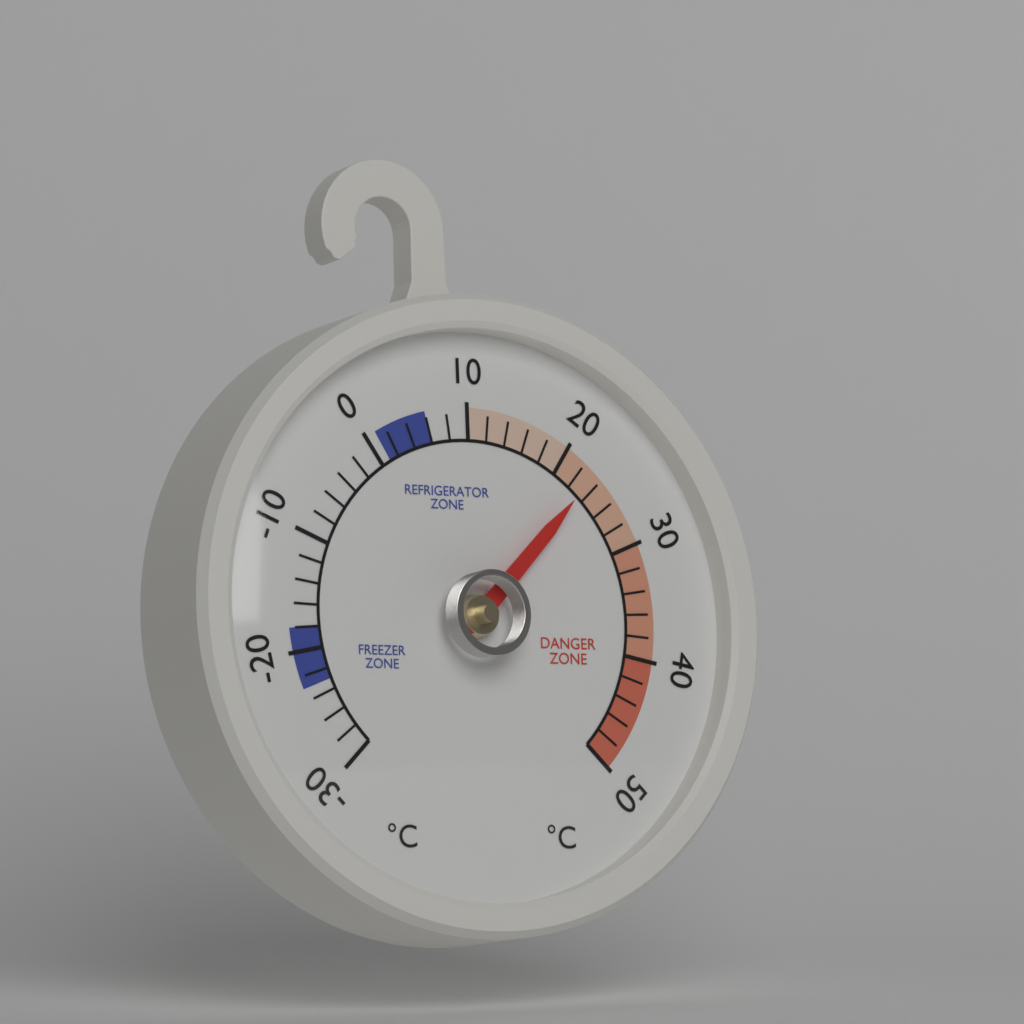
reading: 23 °C
